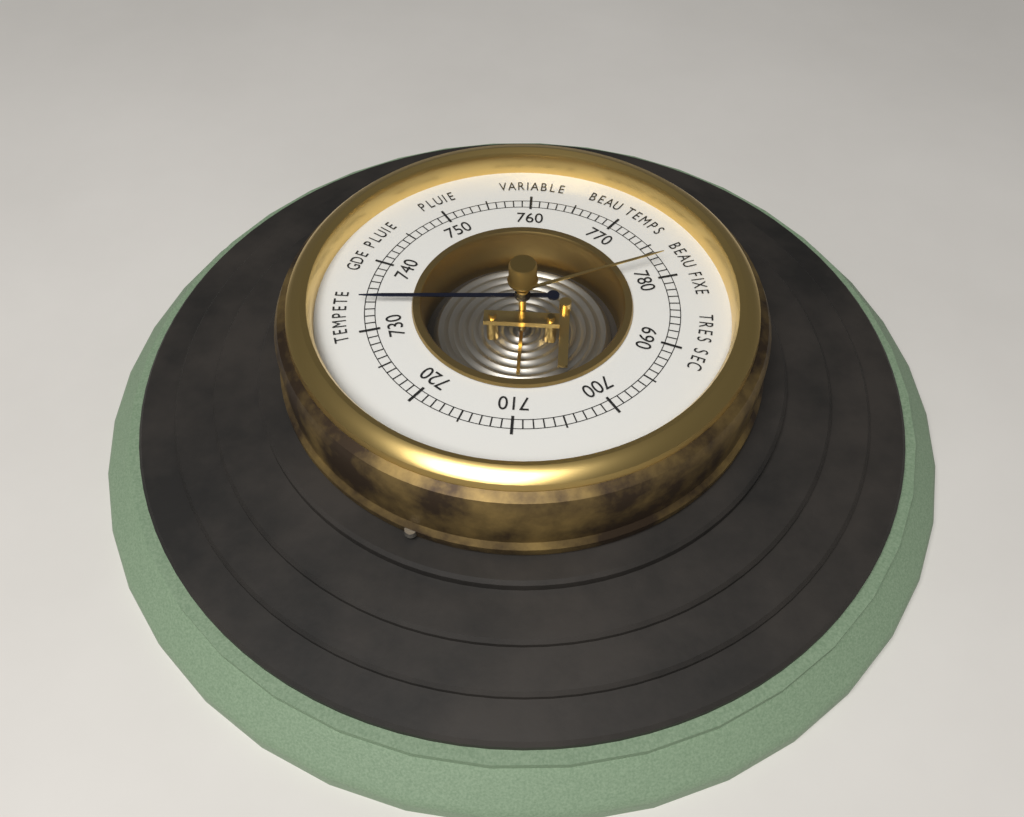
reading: 734 (no unit)
